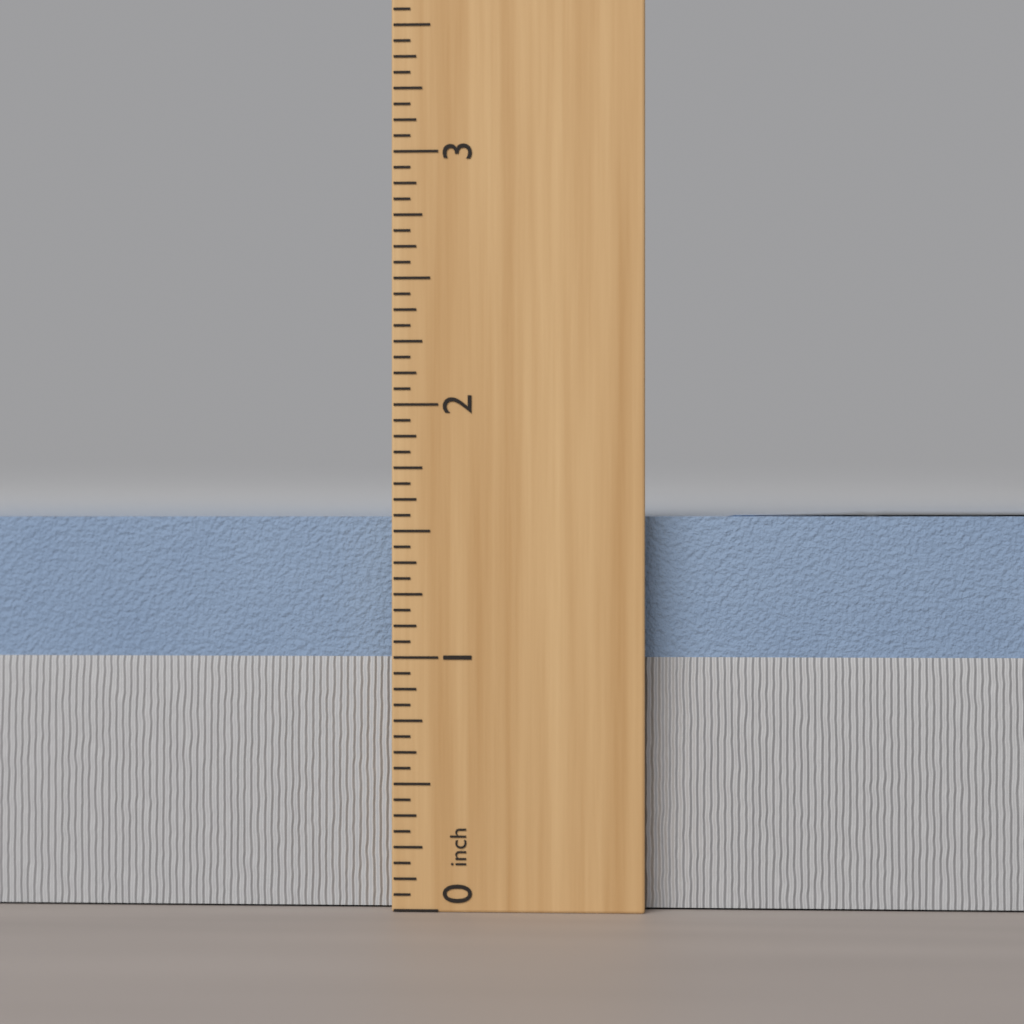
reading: 1.5625 inch
